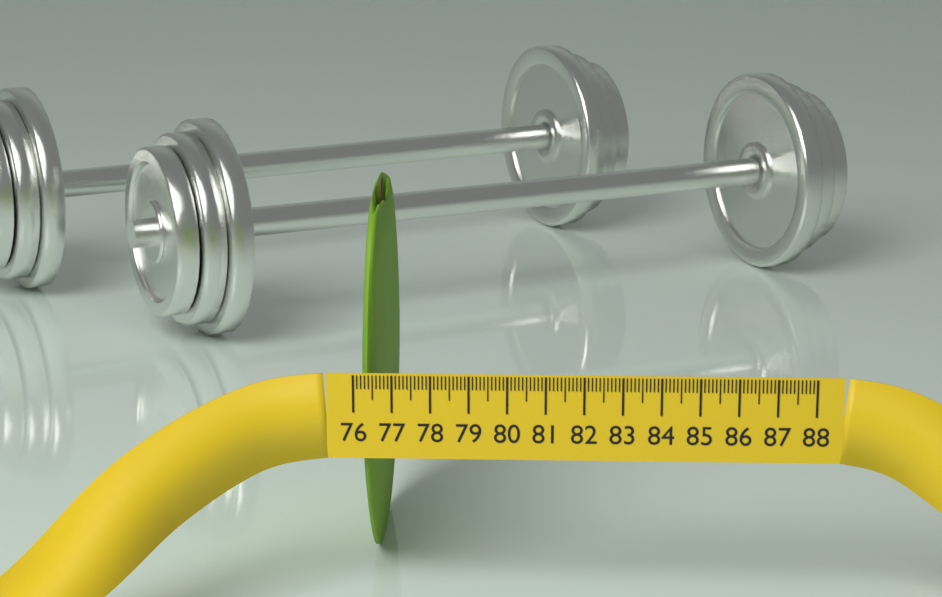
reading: 76.7 (no unit)
